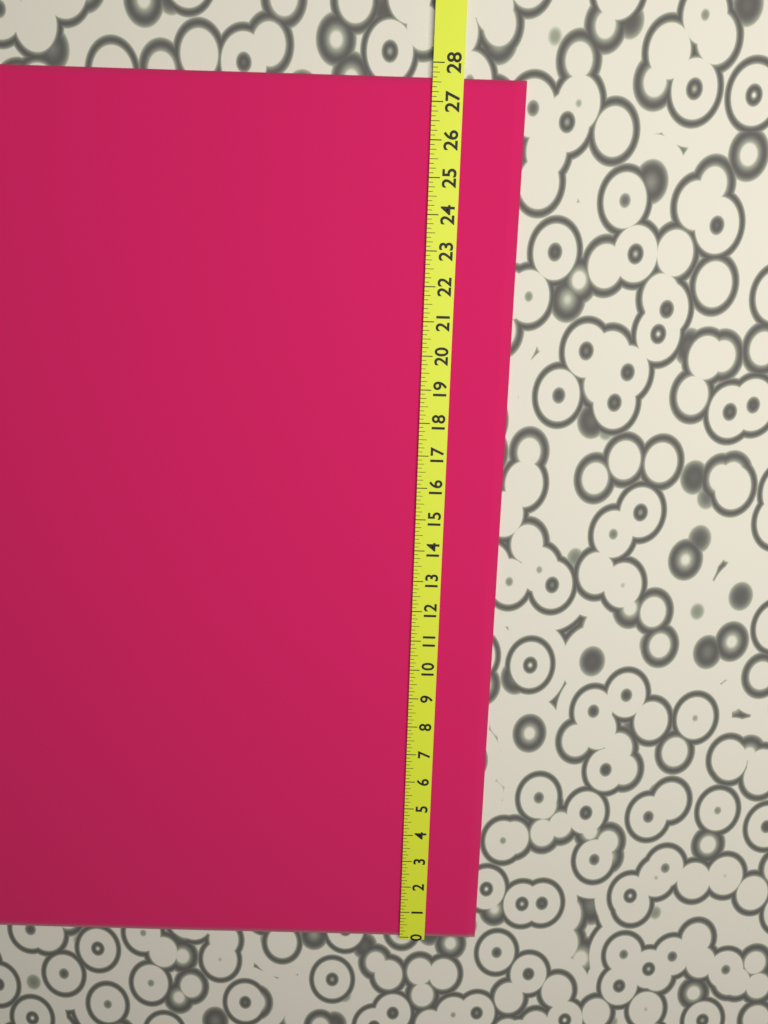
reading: 27.625 (no unit)
